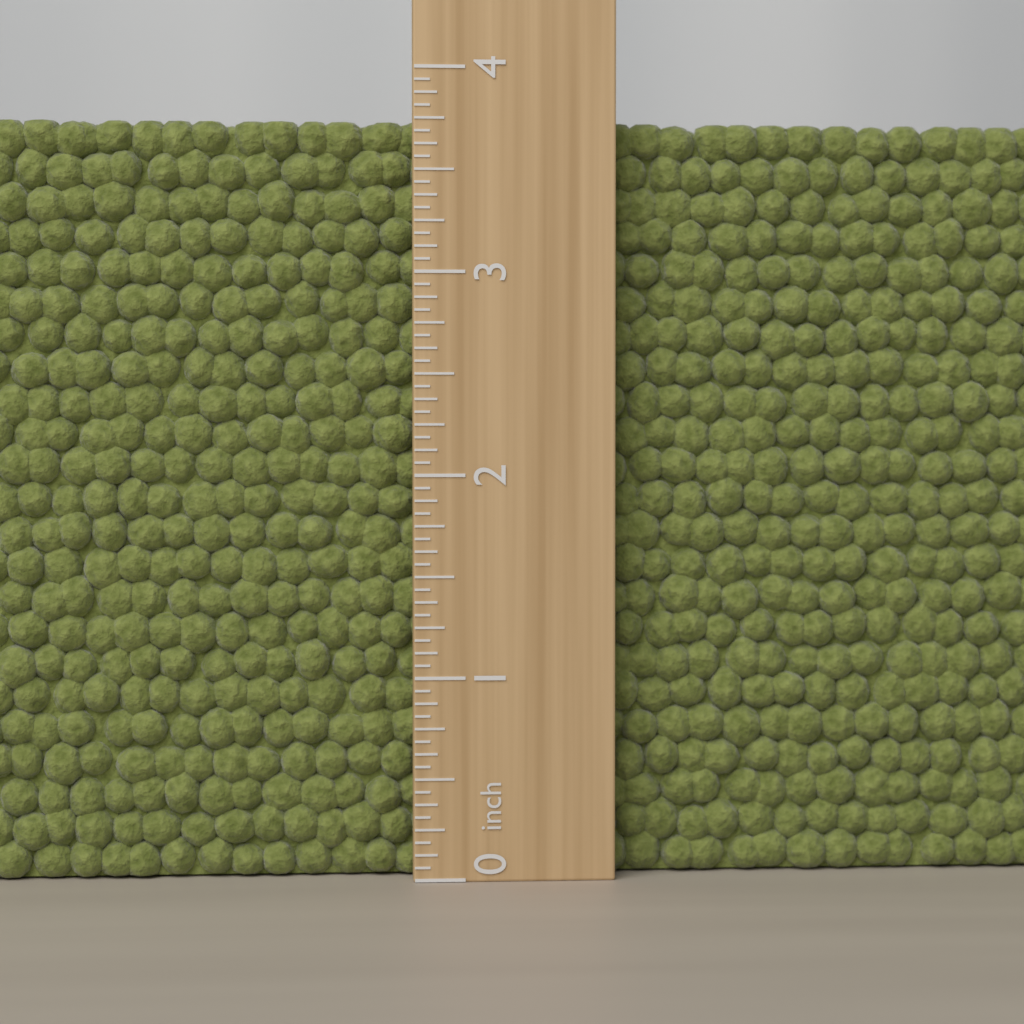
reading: 3.7500 inch
